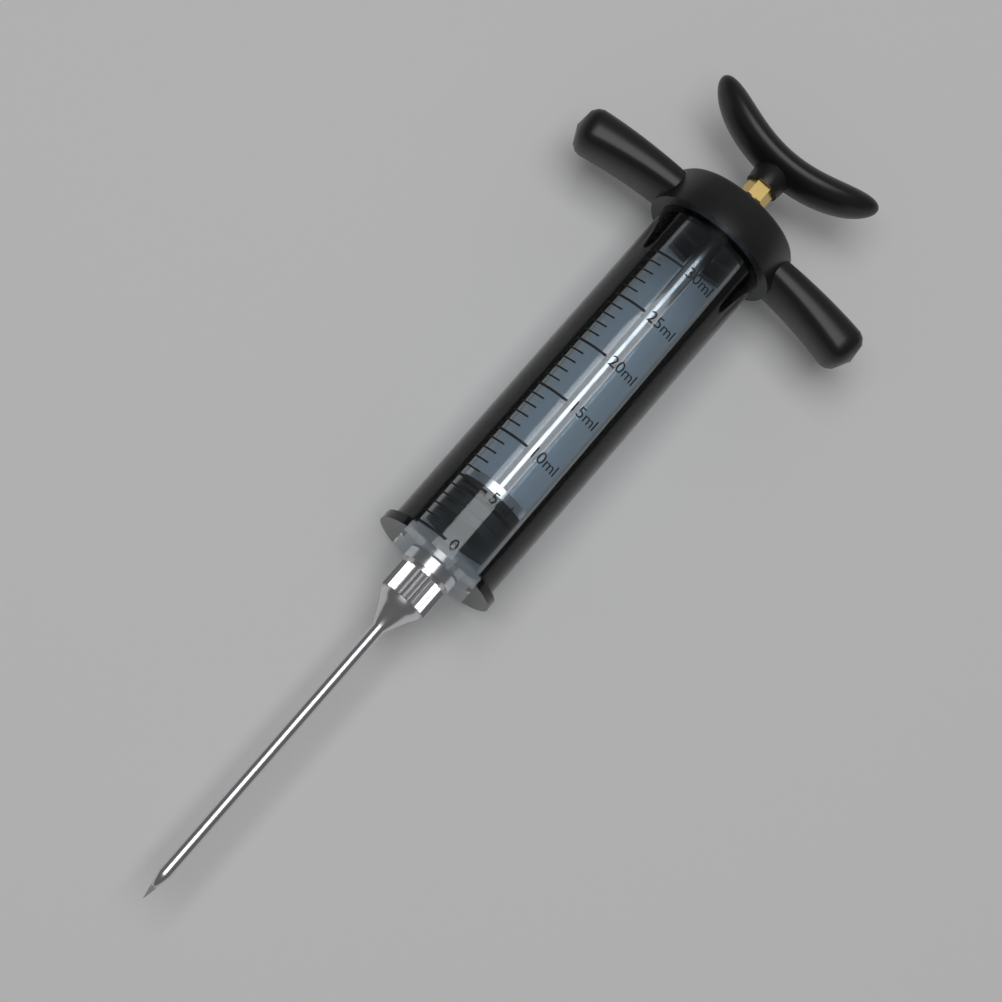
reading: 2 ml
